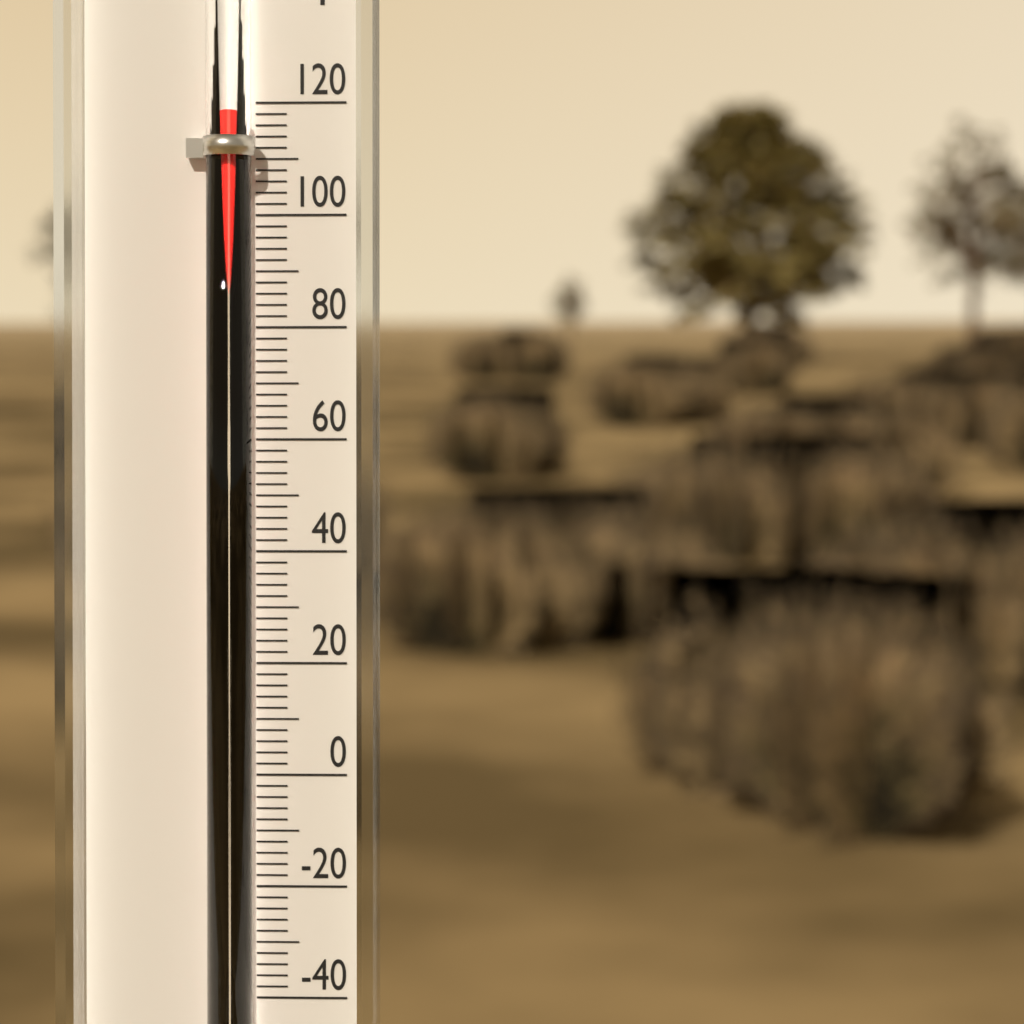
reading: 118 °F
